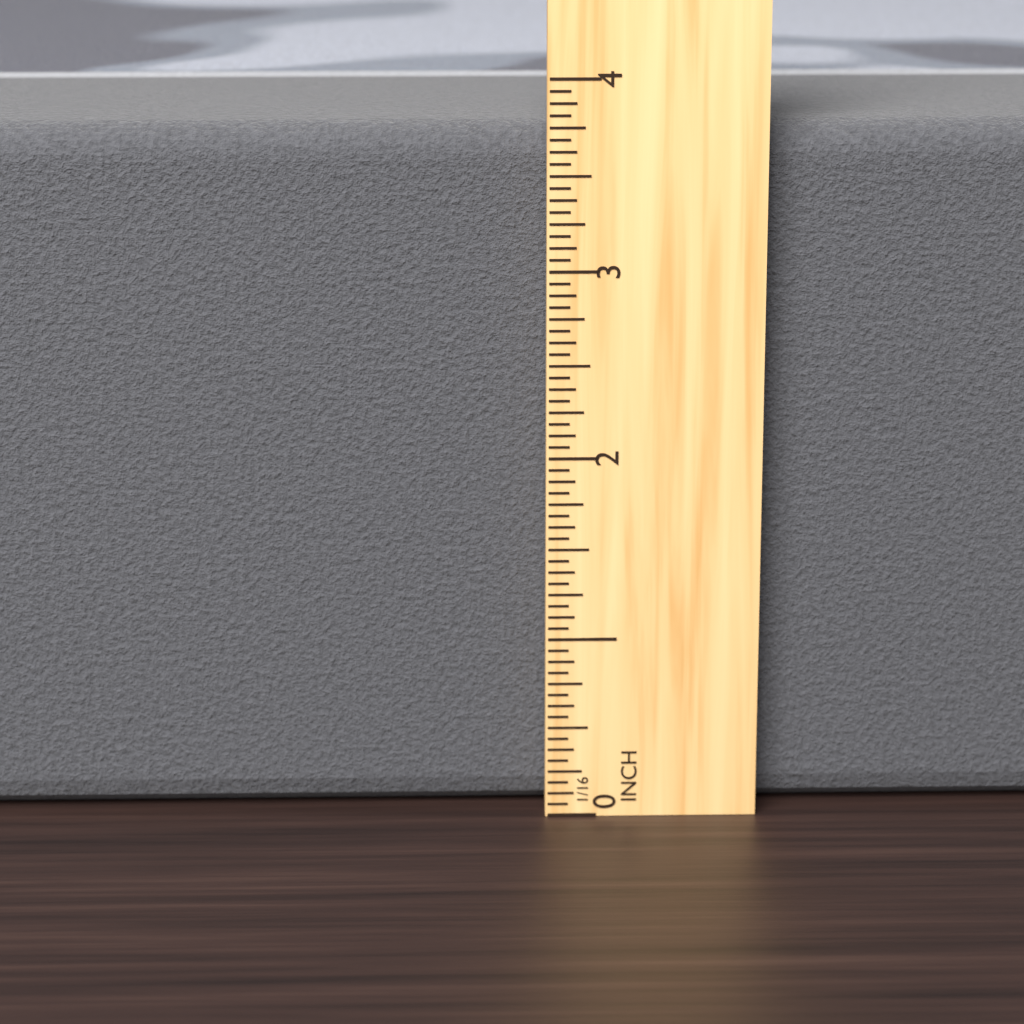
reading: 3.7500 in
